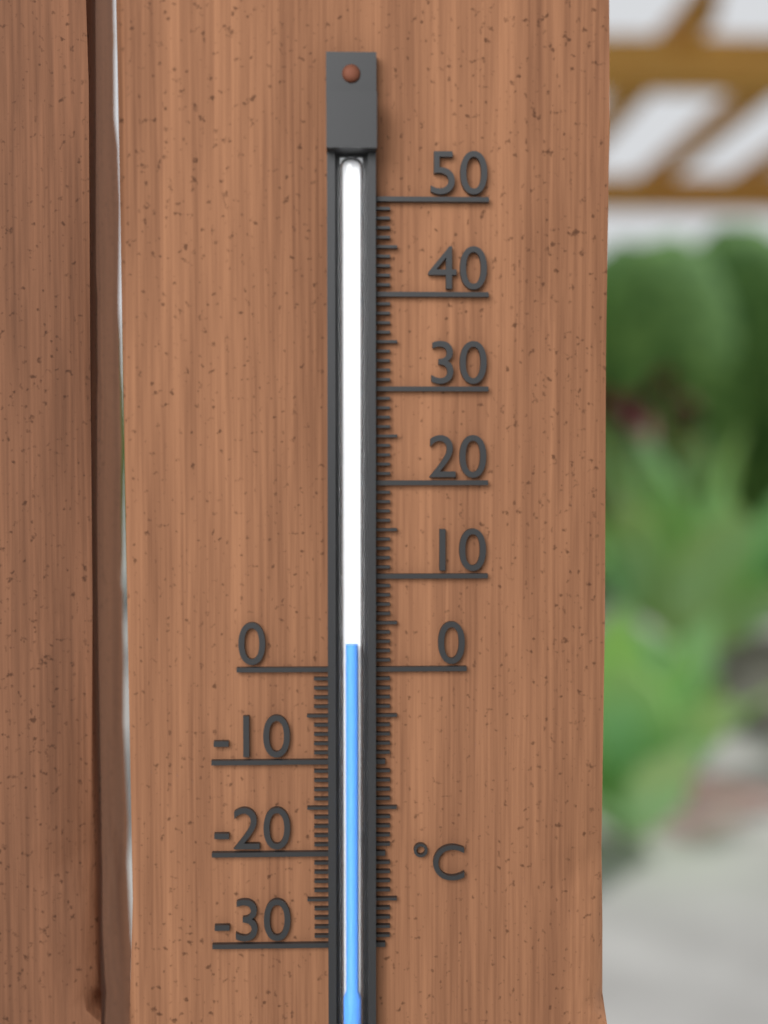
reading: 3 °C
